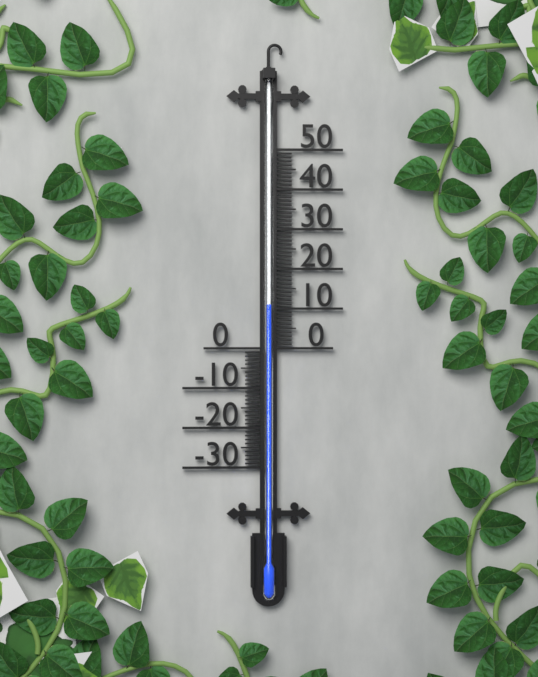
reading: 11 (no unit)
